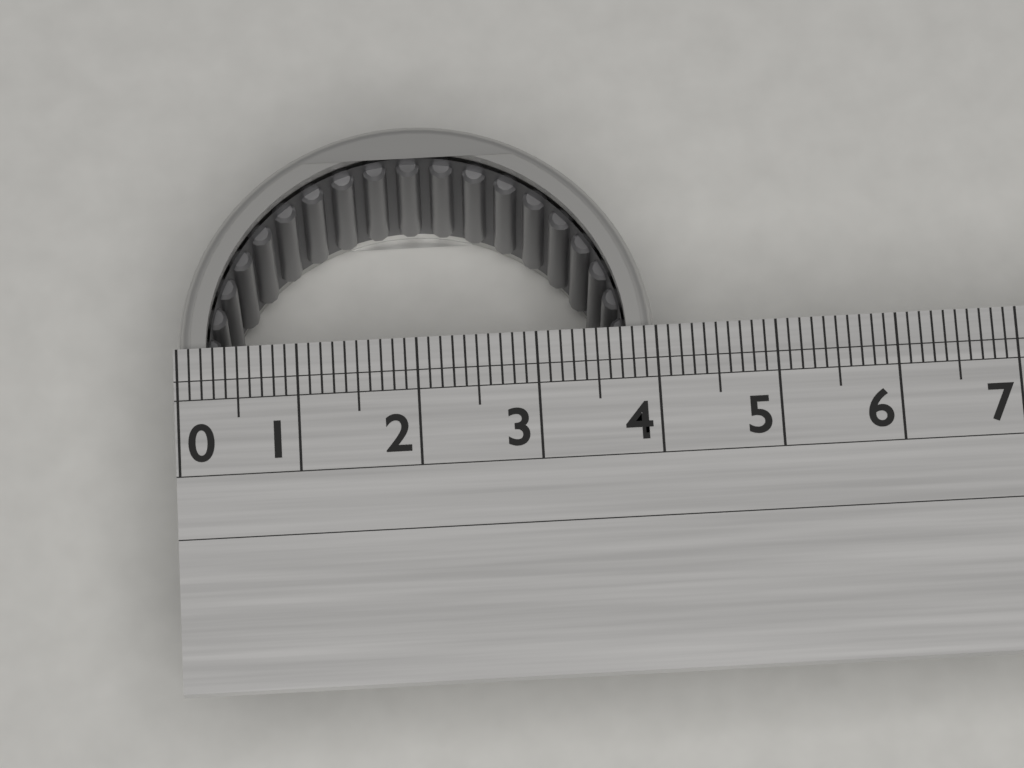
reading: 4.0 (no unit)
